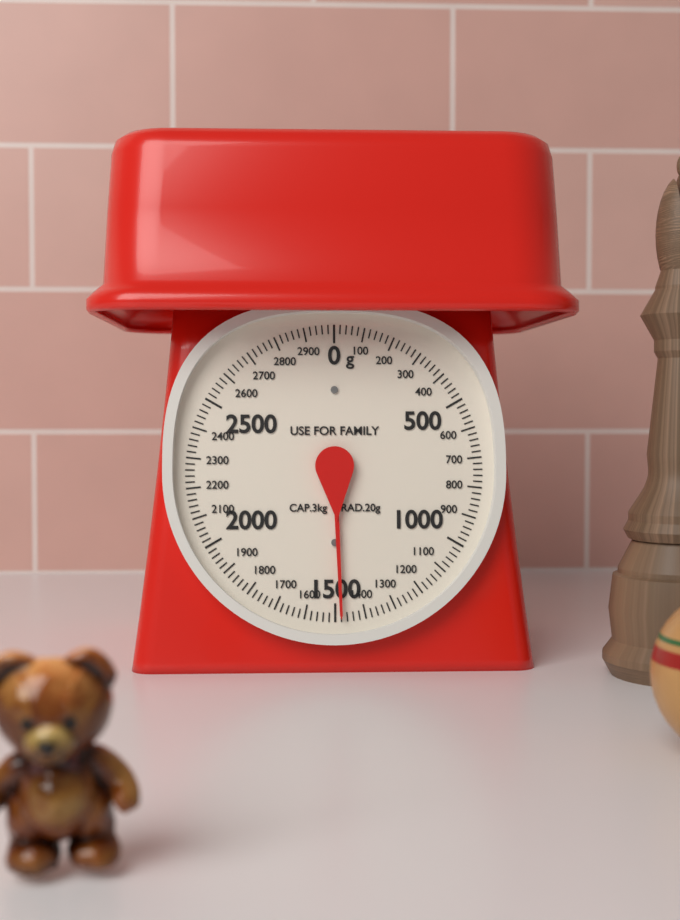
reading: 1480 g
